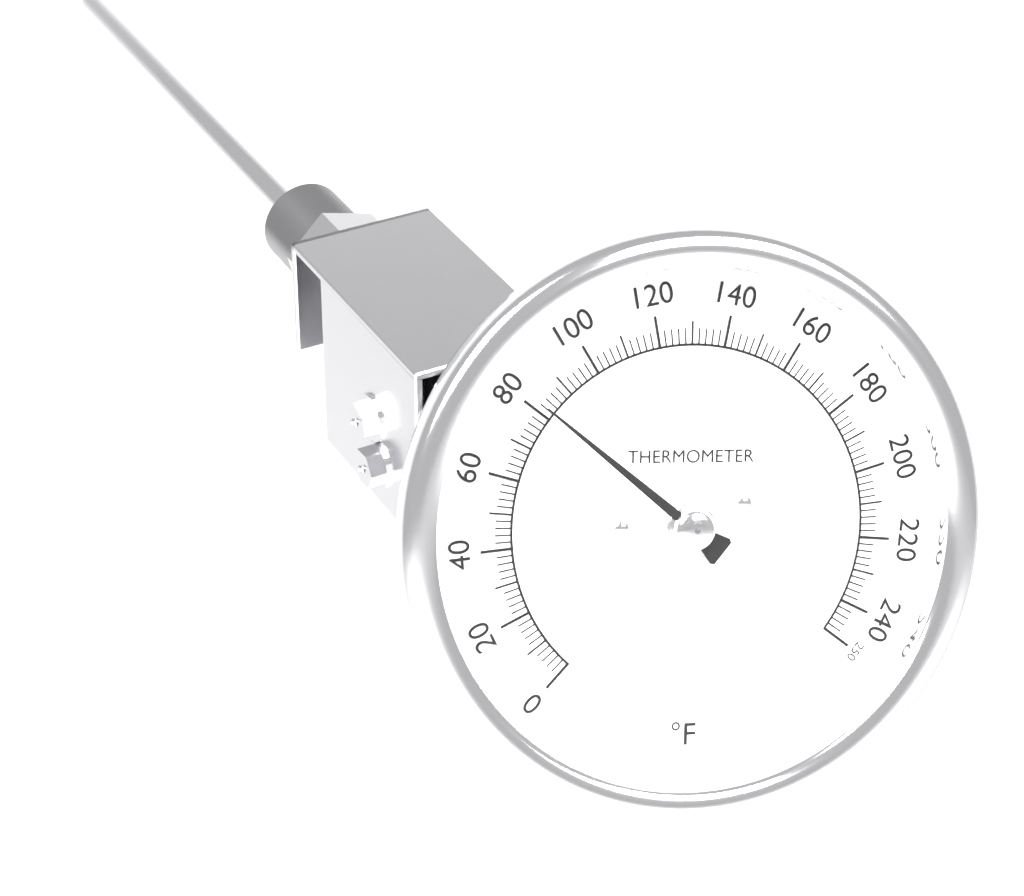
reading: 82 °F
